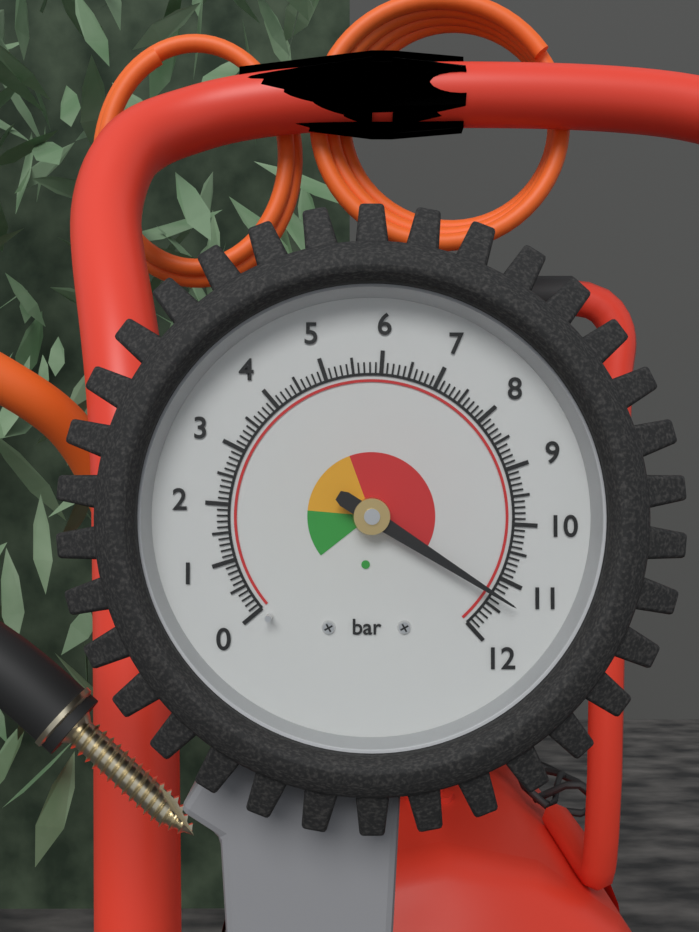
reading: 11.3 bar
